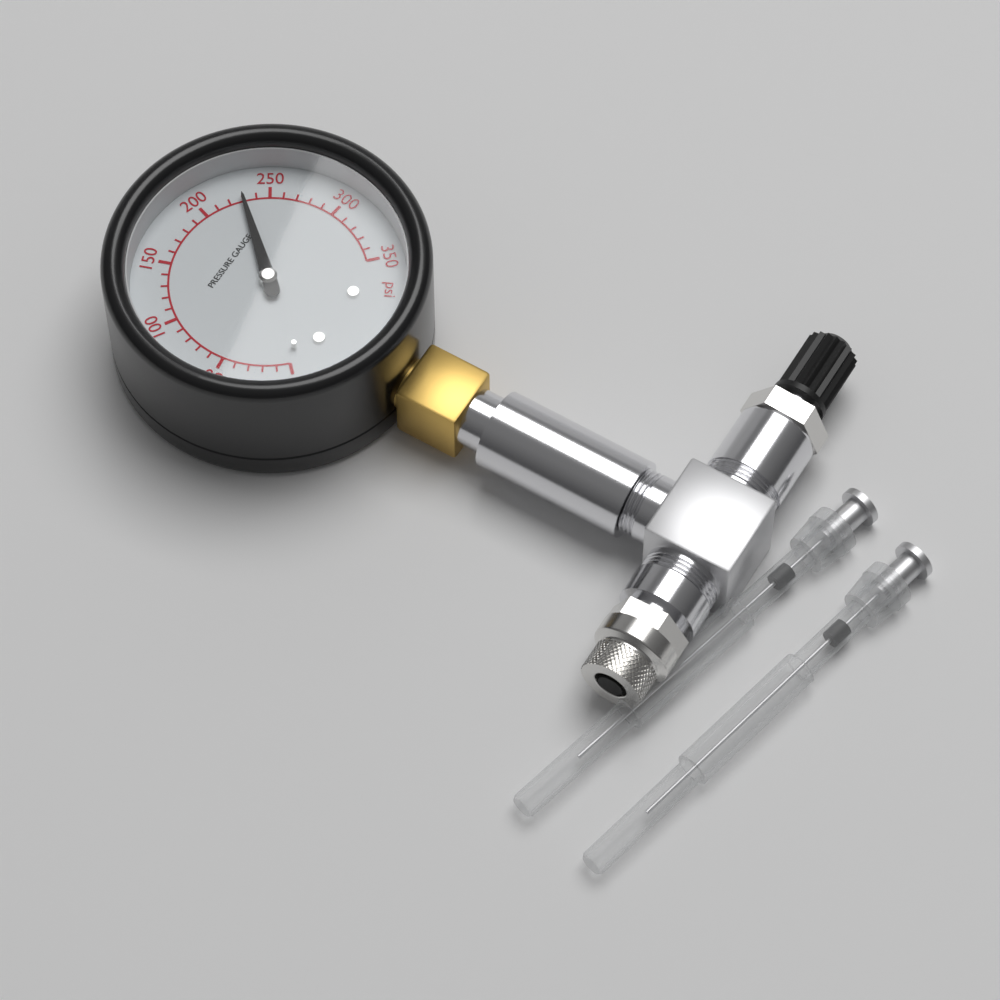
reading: 230 psi
